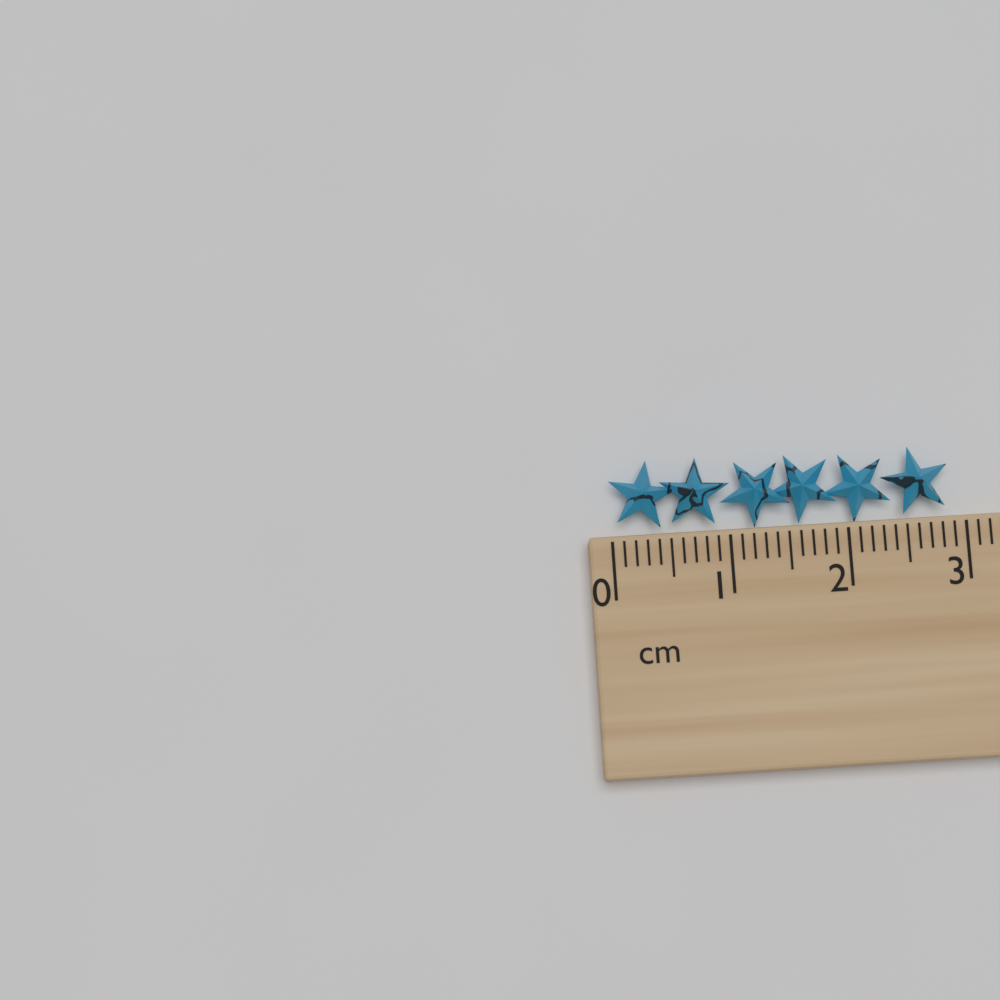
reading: 2.9 cm
